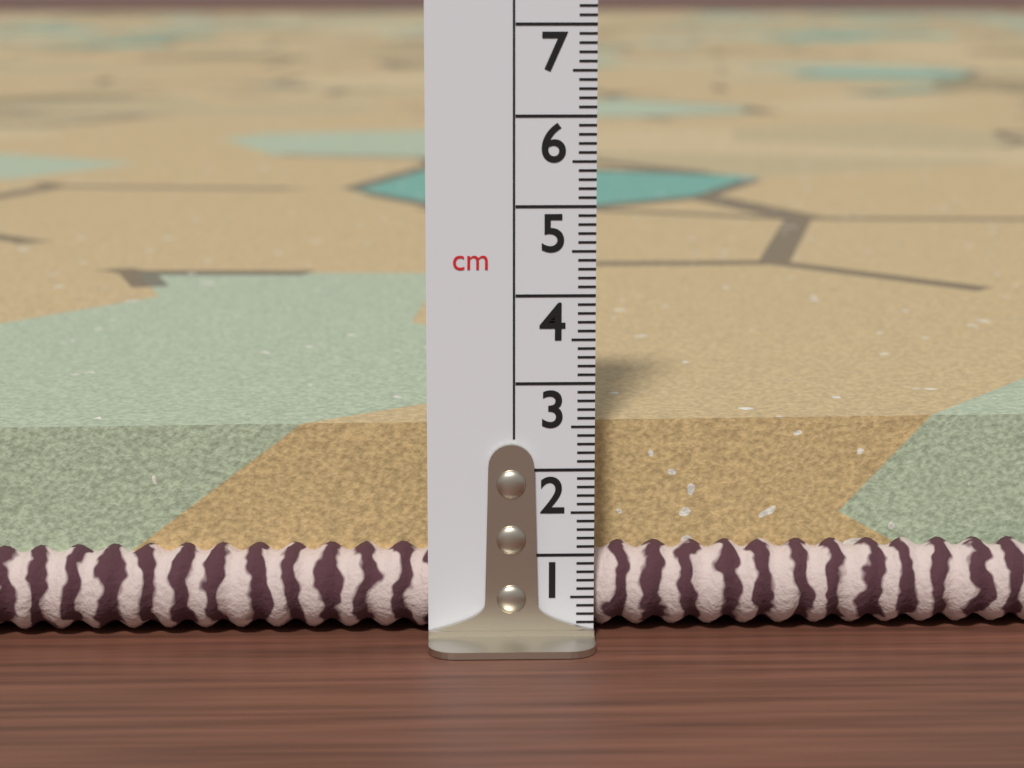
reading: 2.4 cm
